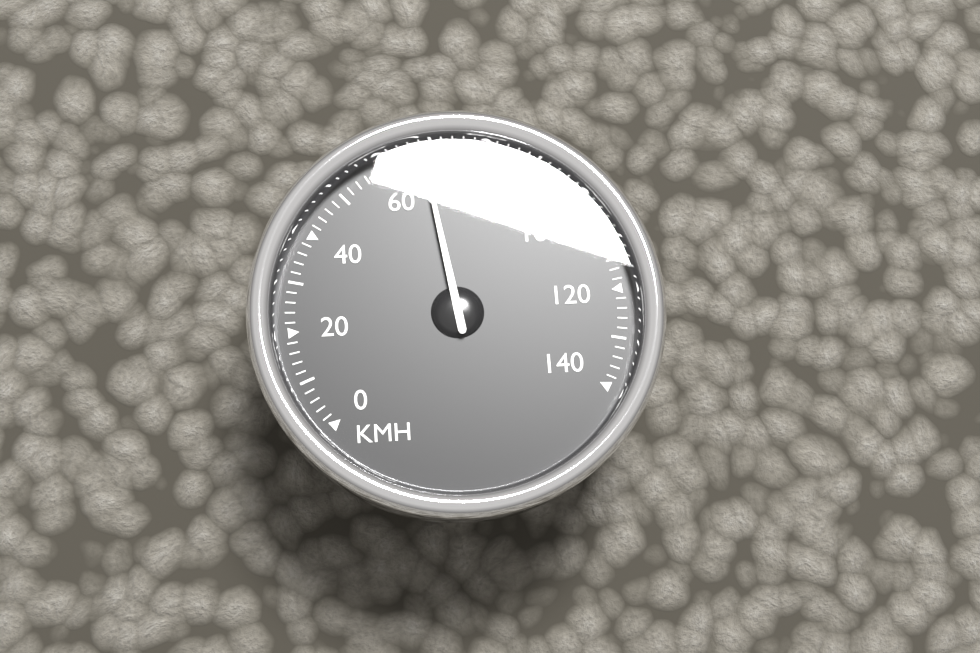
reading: 68 km/h
